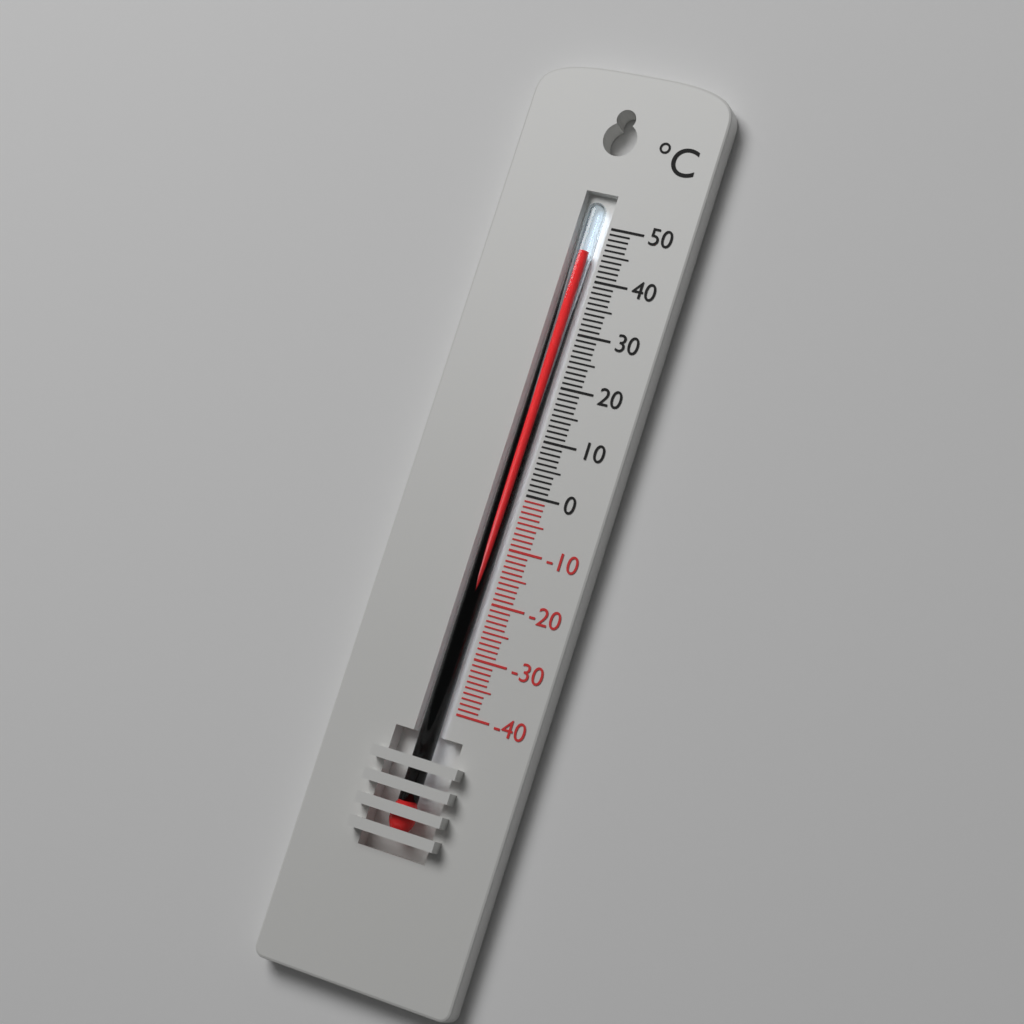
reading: 45 °C
